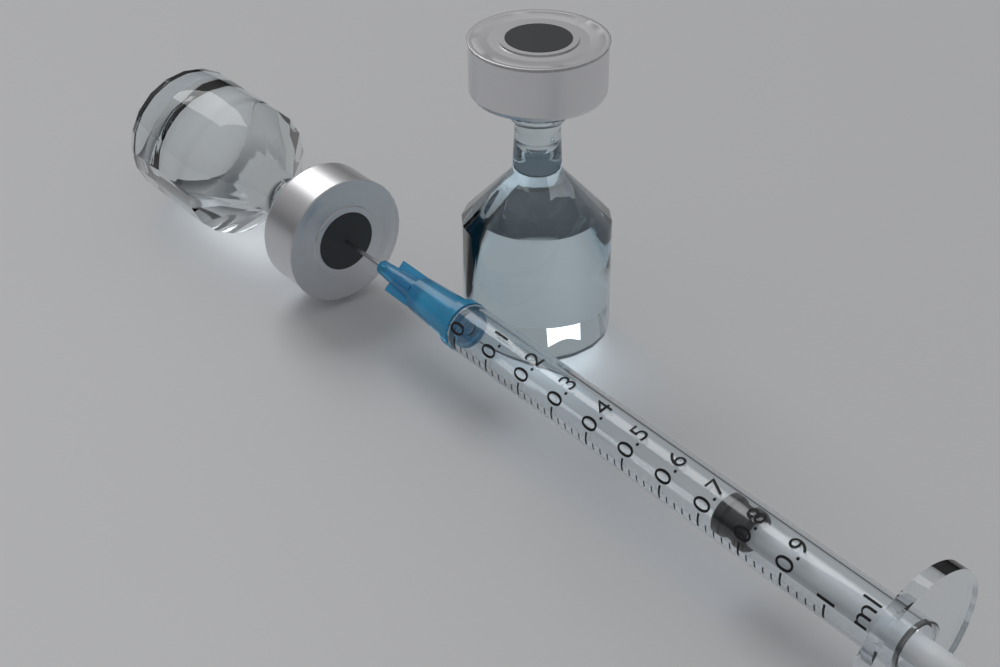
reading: 0.72 ml
